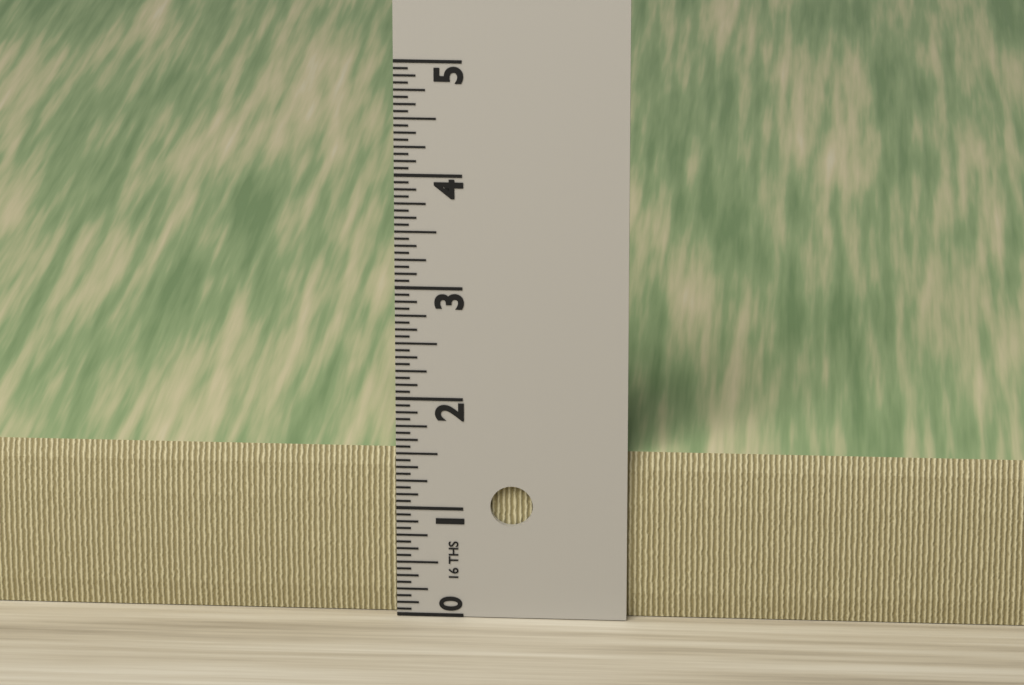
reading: 1.5000 in
